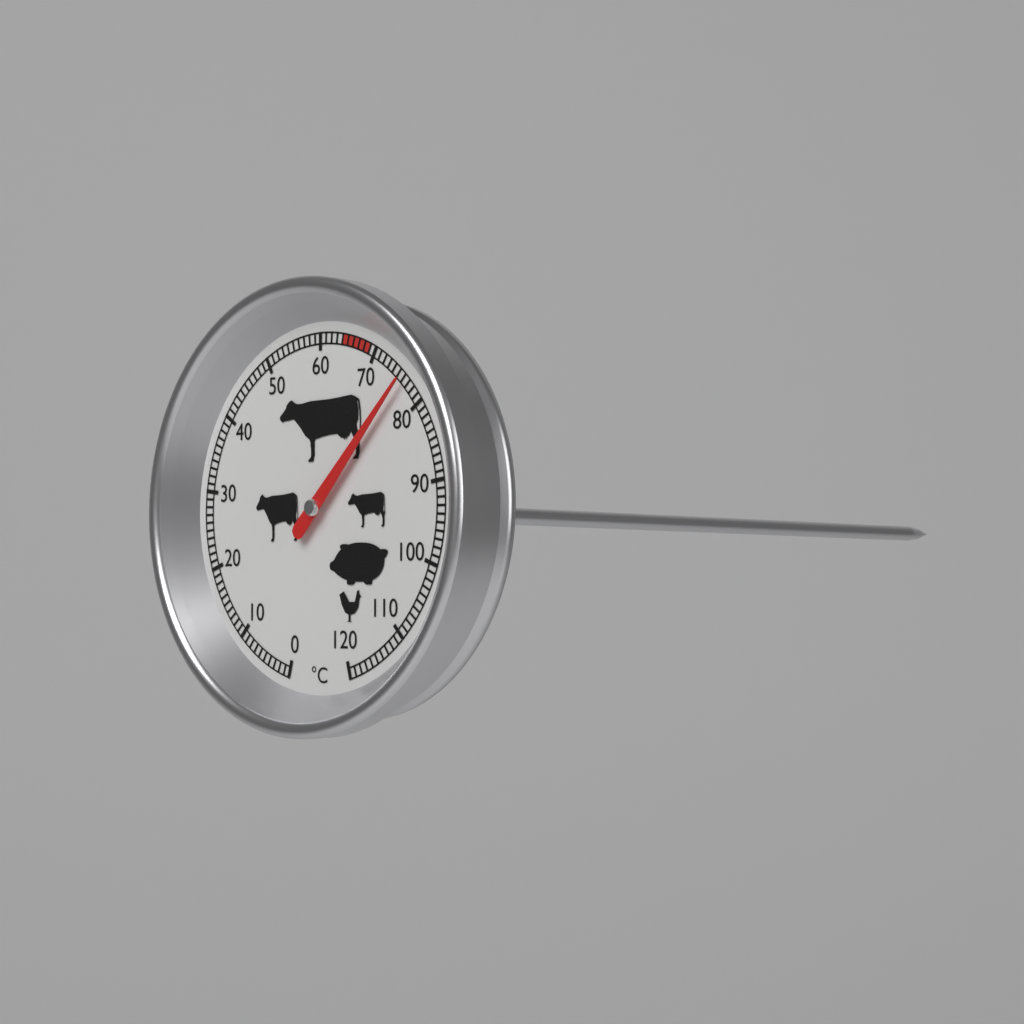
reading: 76 °C
